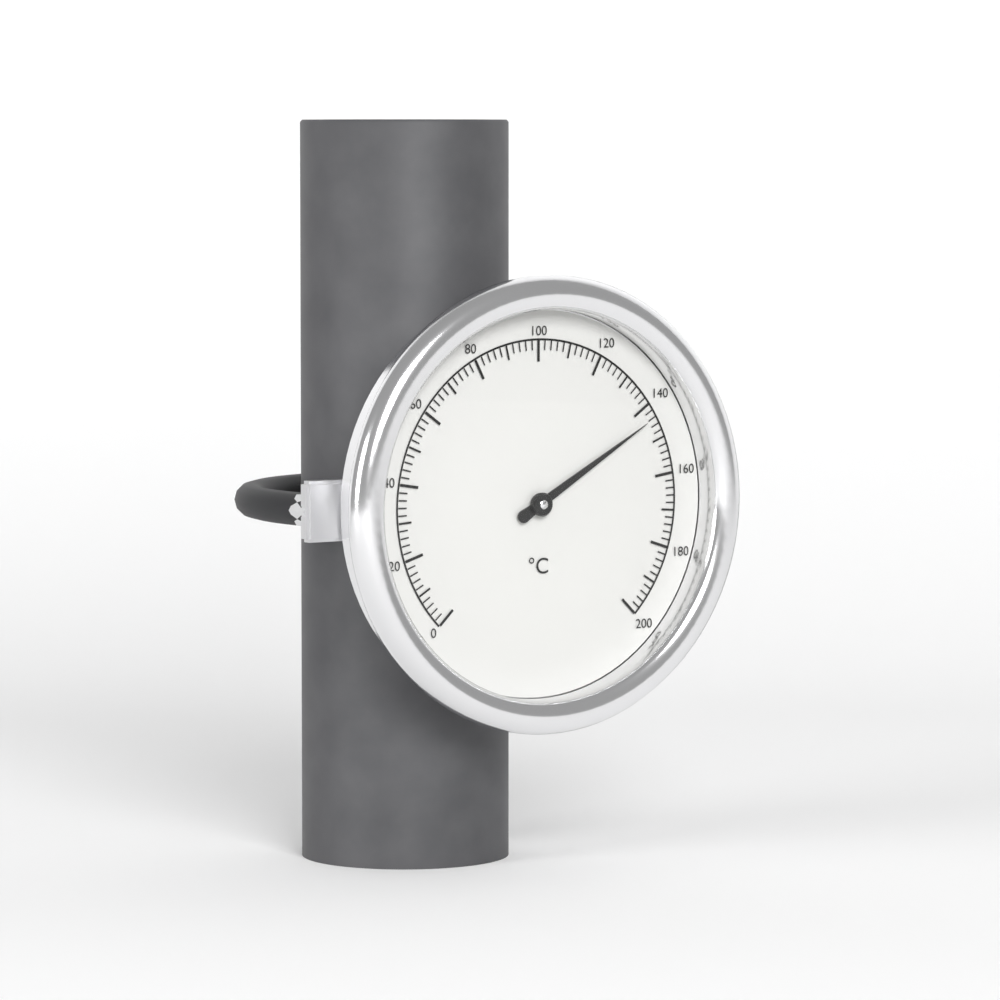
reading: 144 °C
